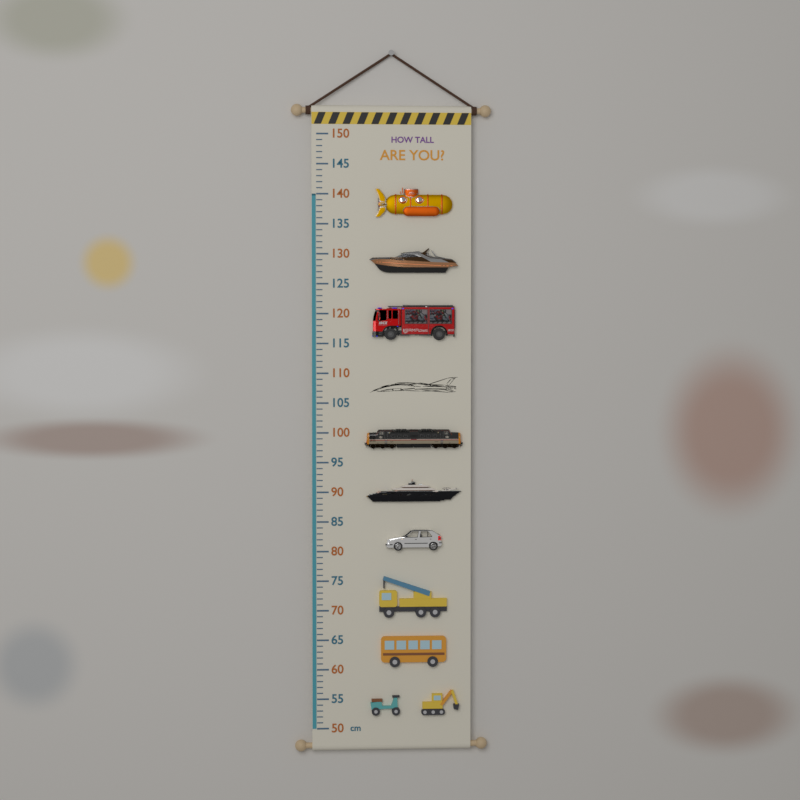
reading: 140 cm
